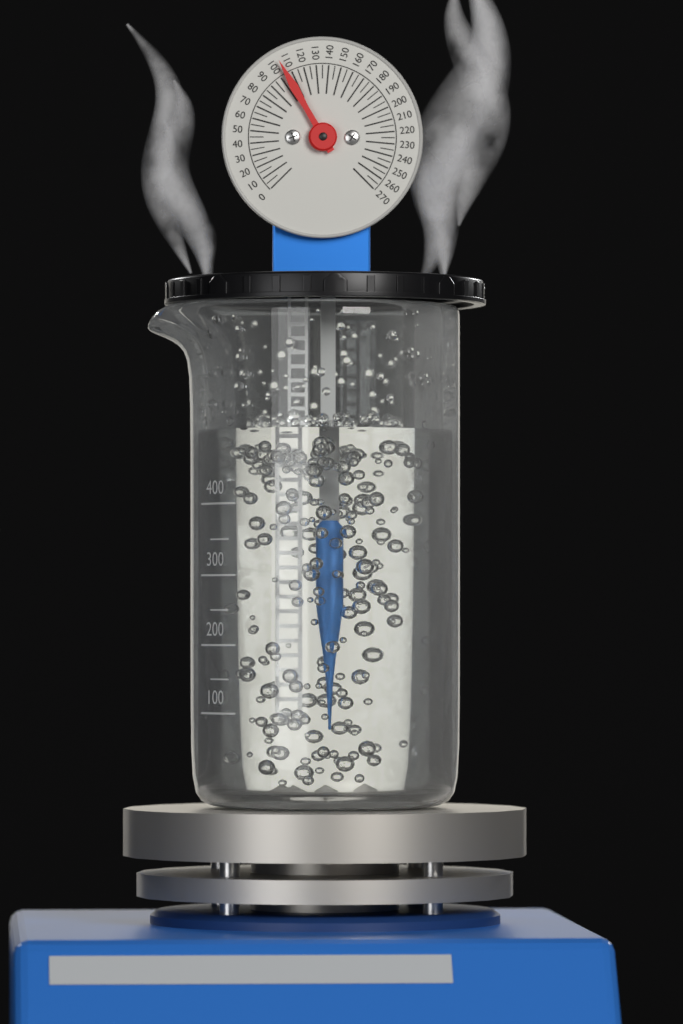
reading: 105 (no unit)
